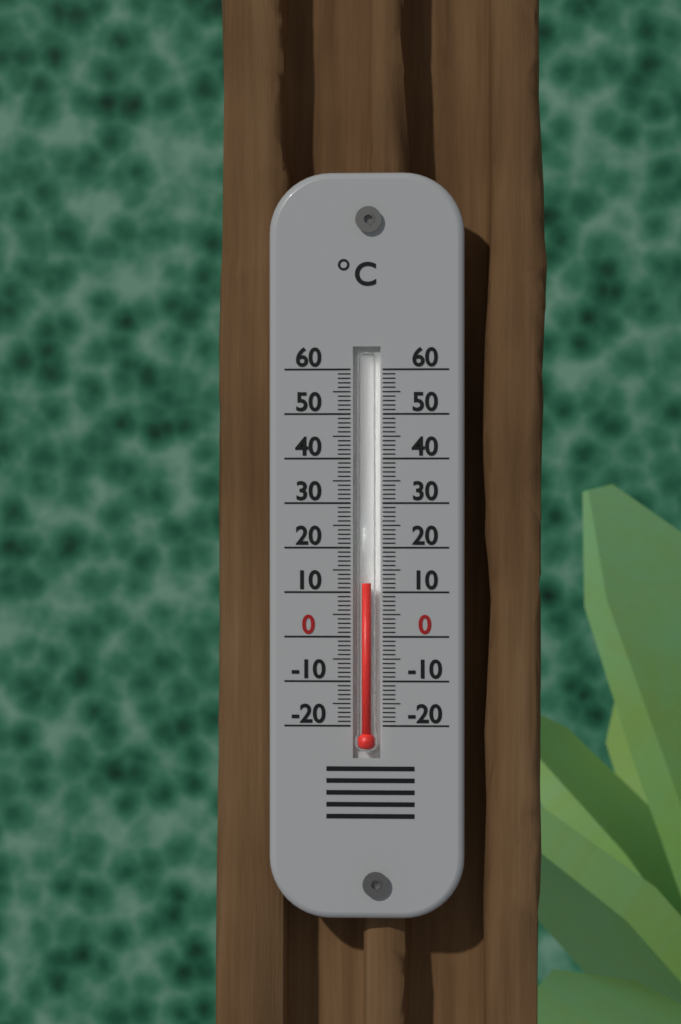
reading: 12 °C
